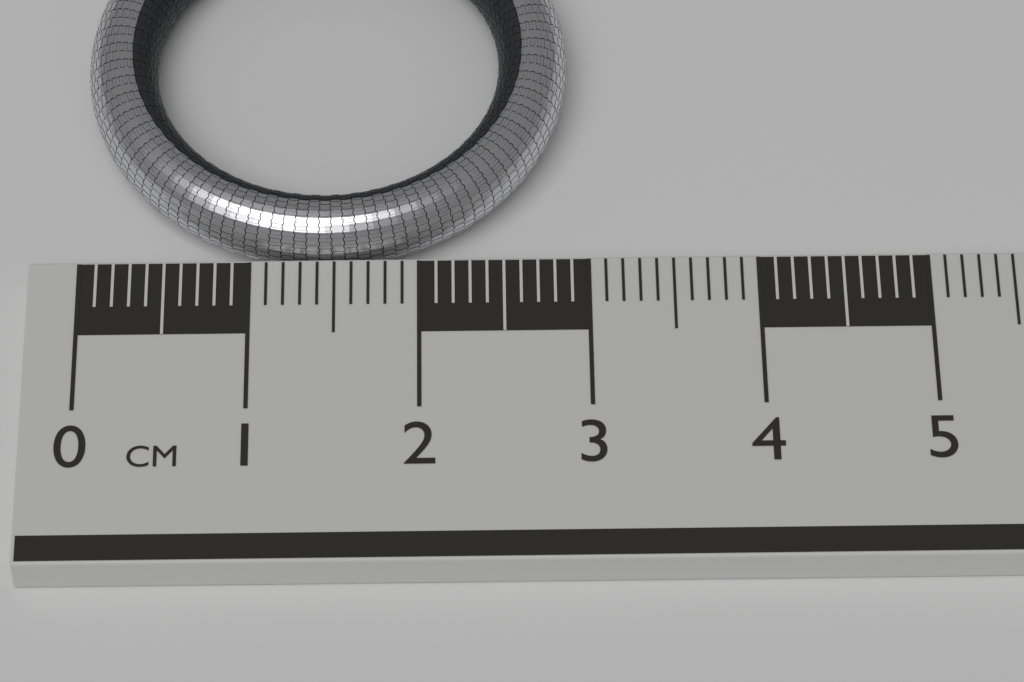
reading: 2.9 cm
